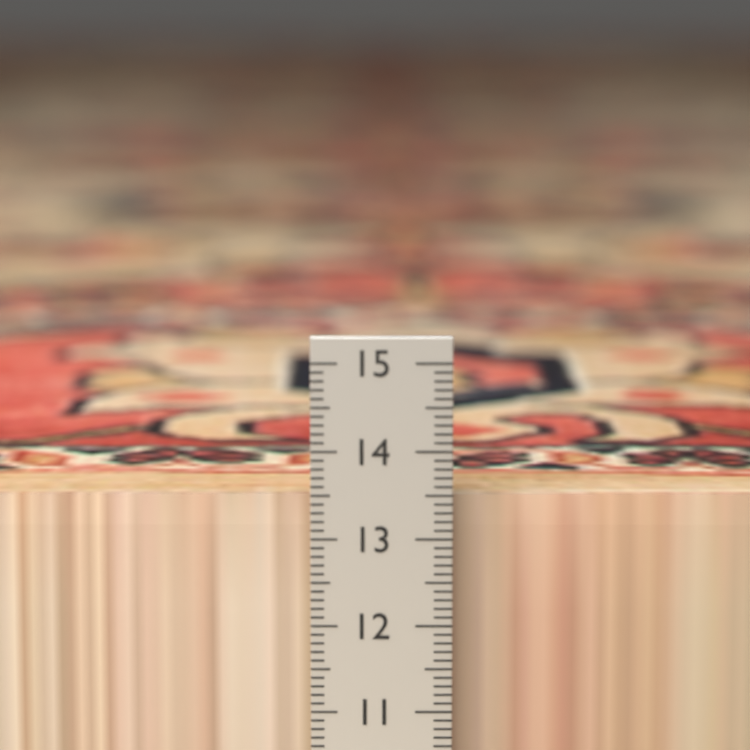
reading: 13.4 cm
